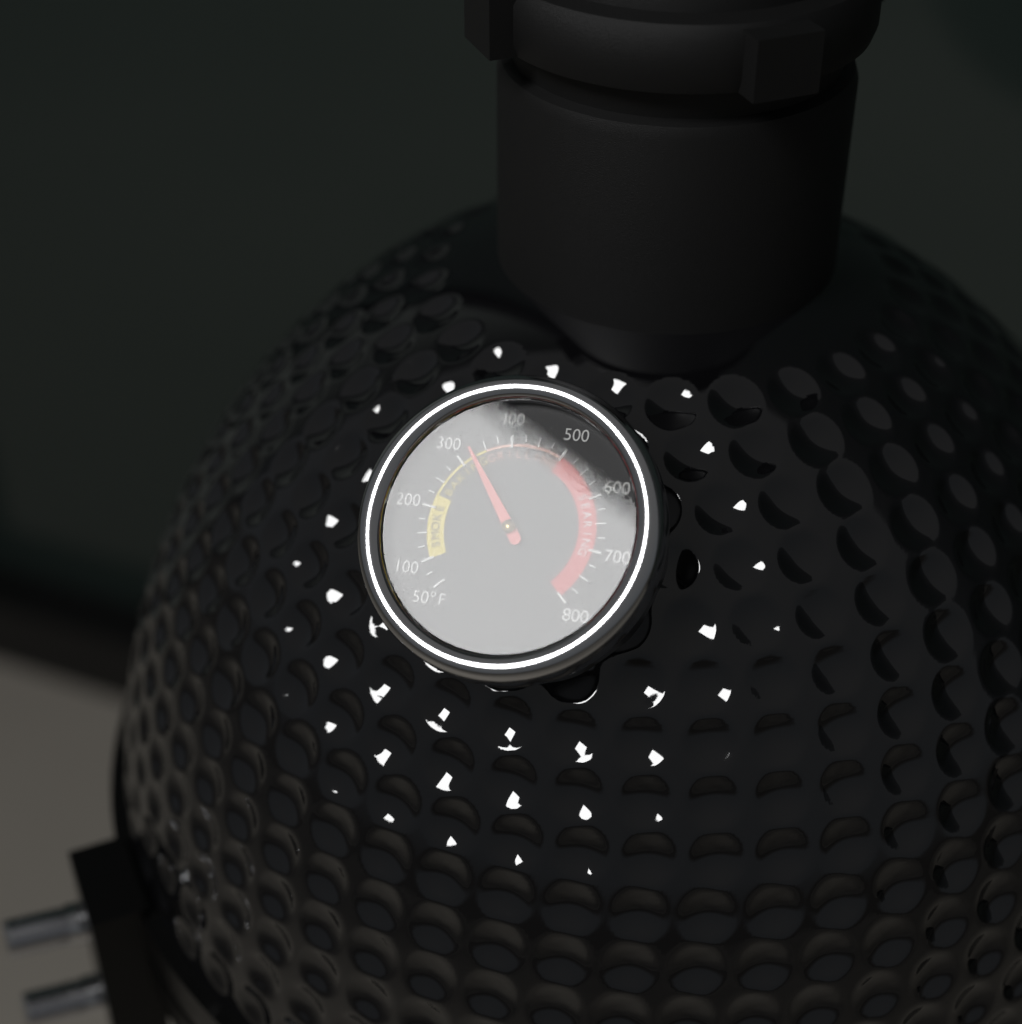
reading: 325 °F
